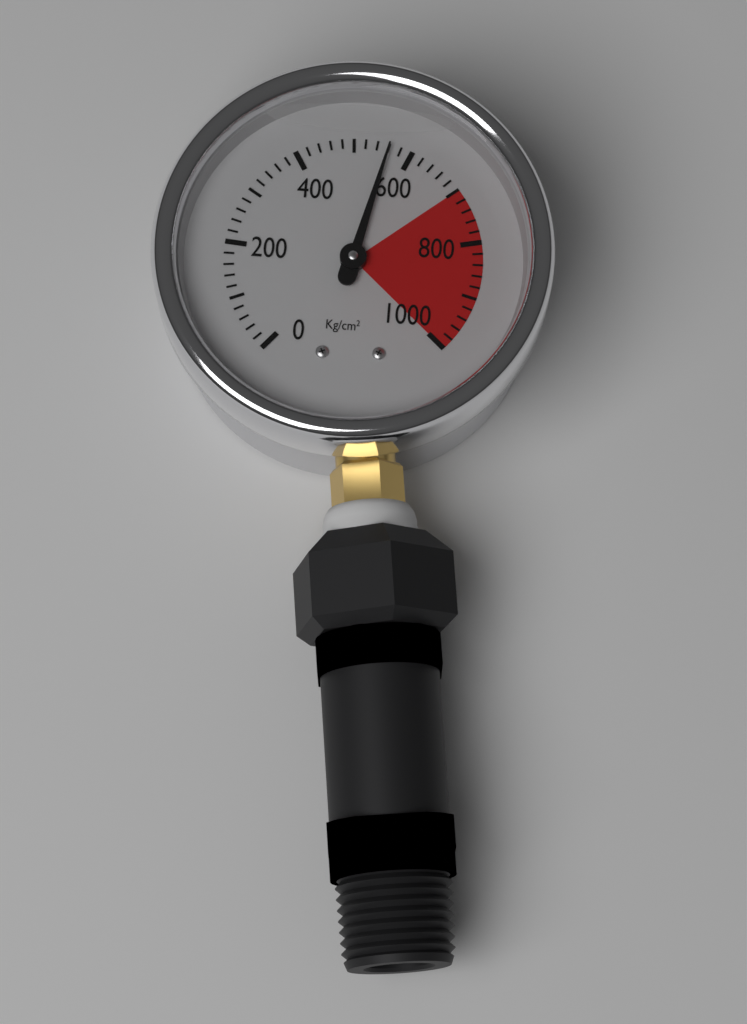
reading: 560 kg/cm²
